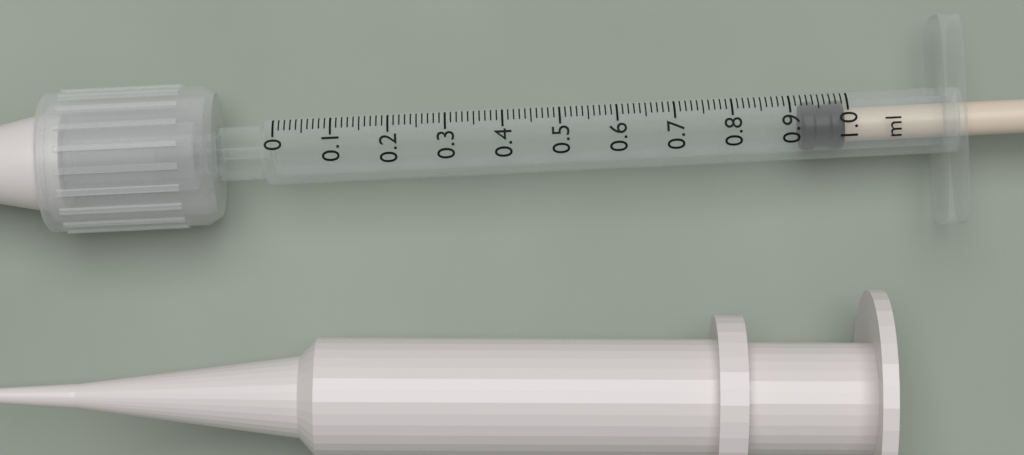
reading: 0.92 ml
